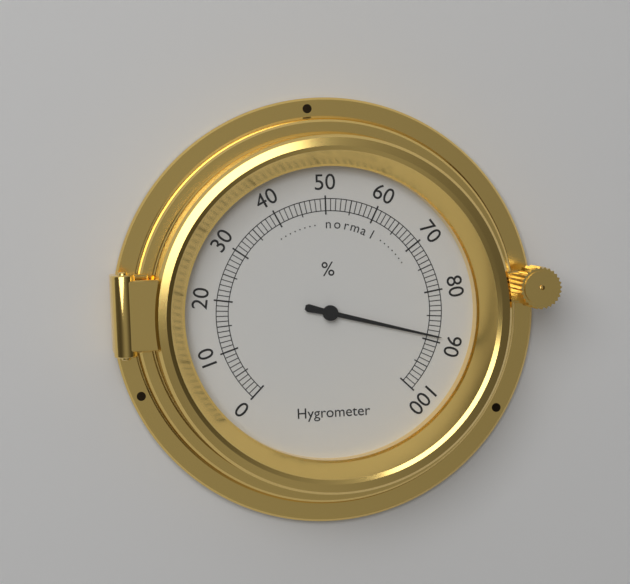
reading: 89 %
